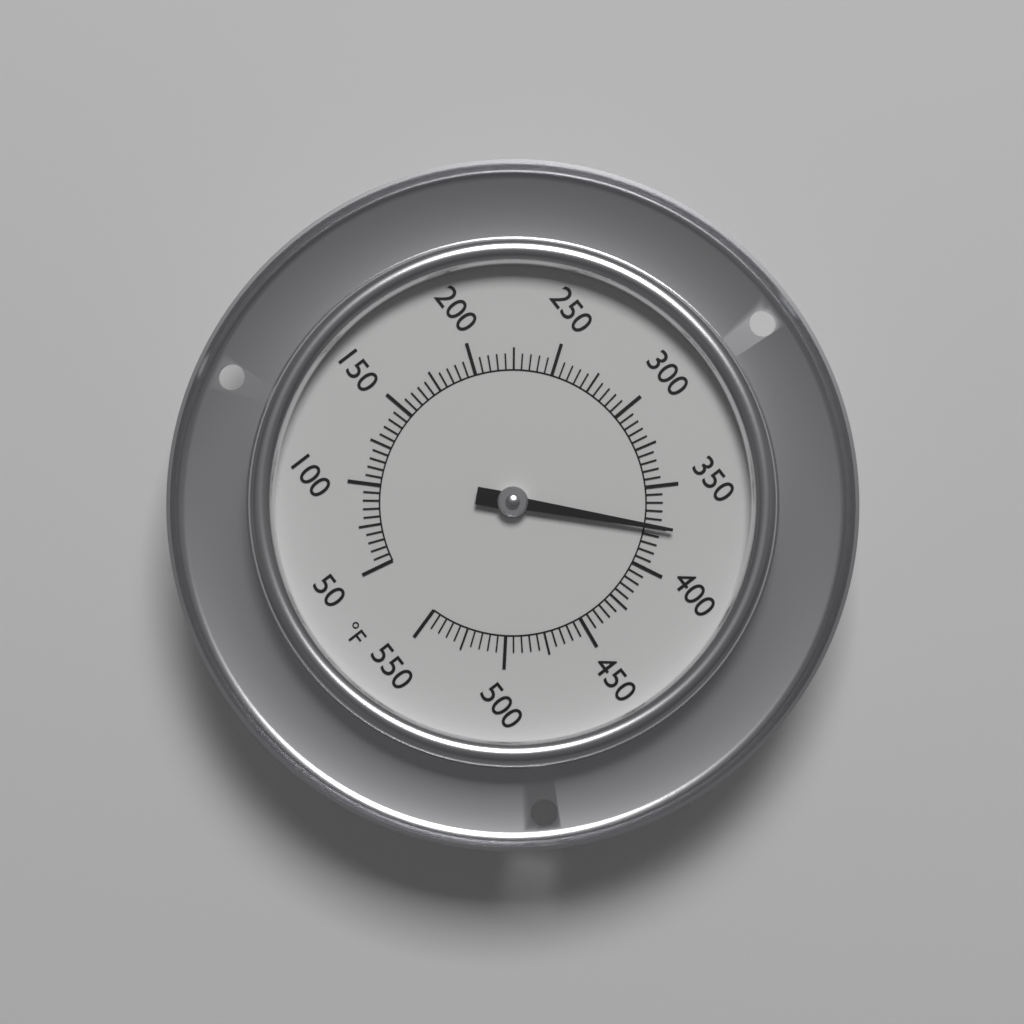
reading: 375 °F
